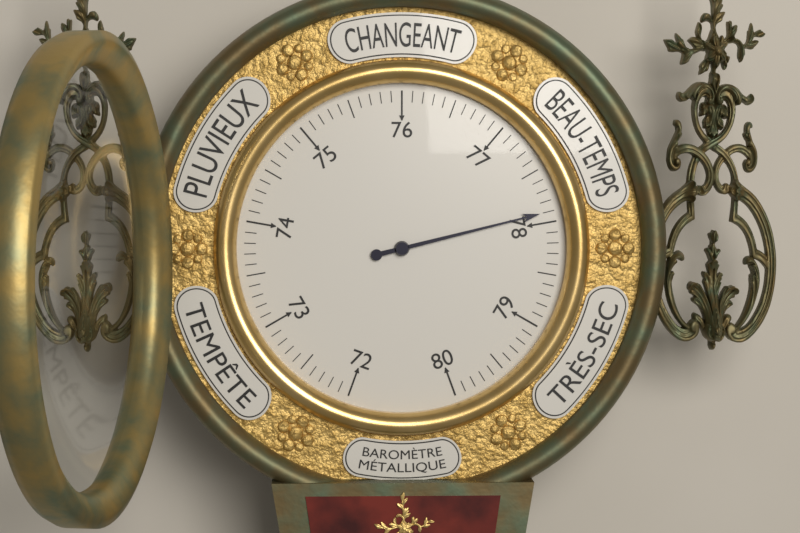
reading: 77.9 (no unit)
